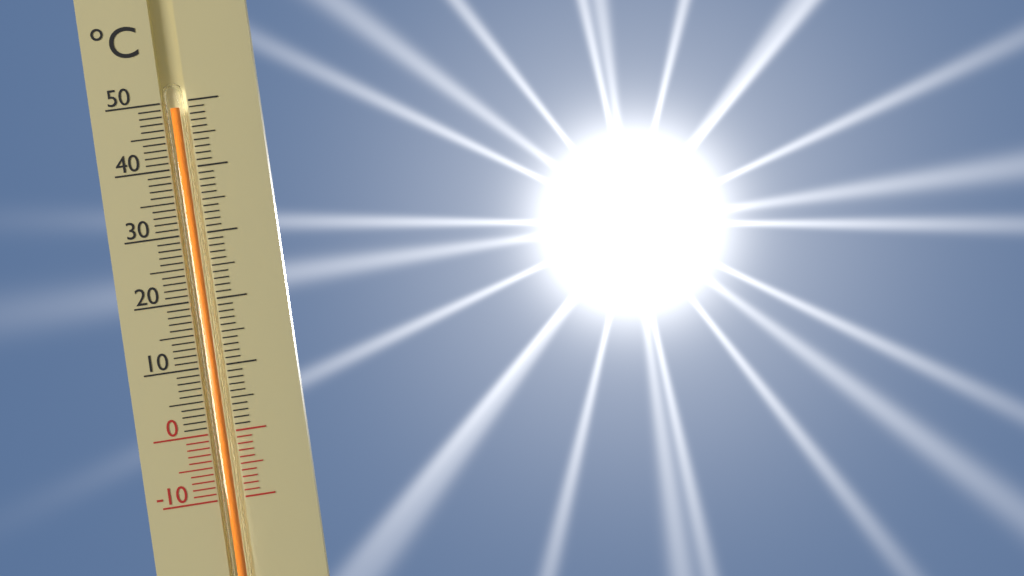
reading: 49 °C
